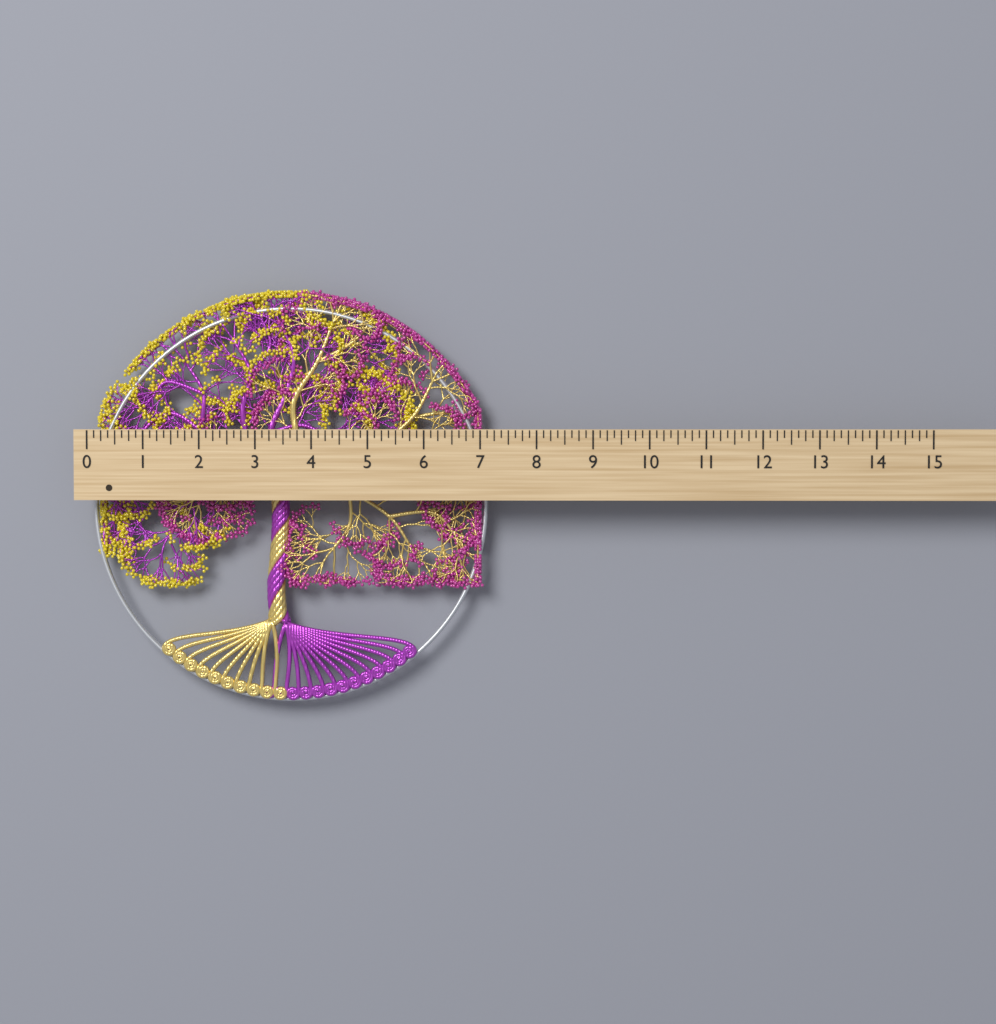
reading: 7.125 (no unit)
